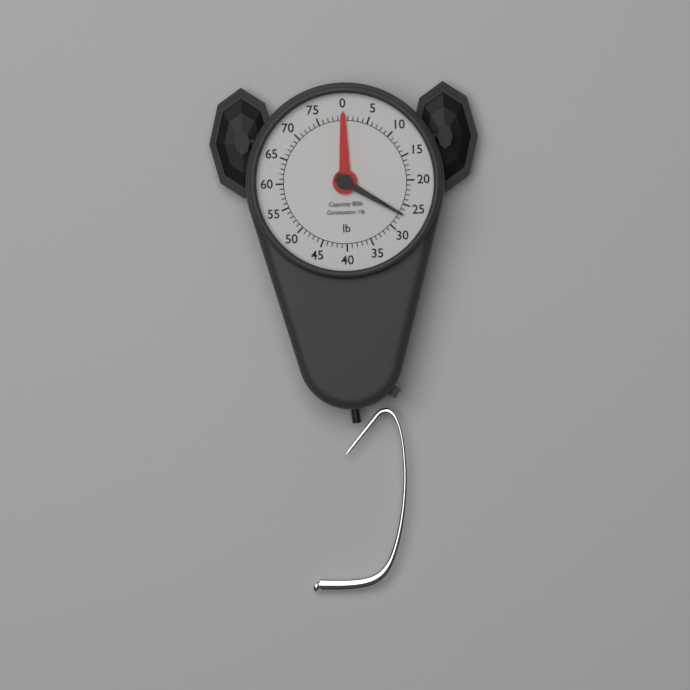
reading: 27 lb
